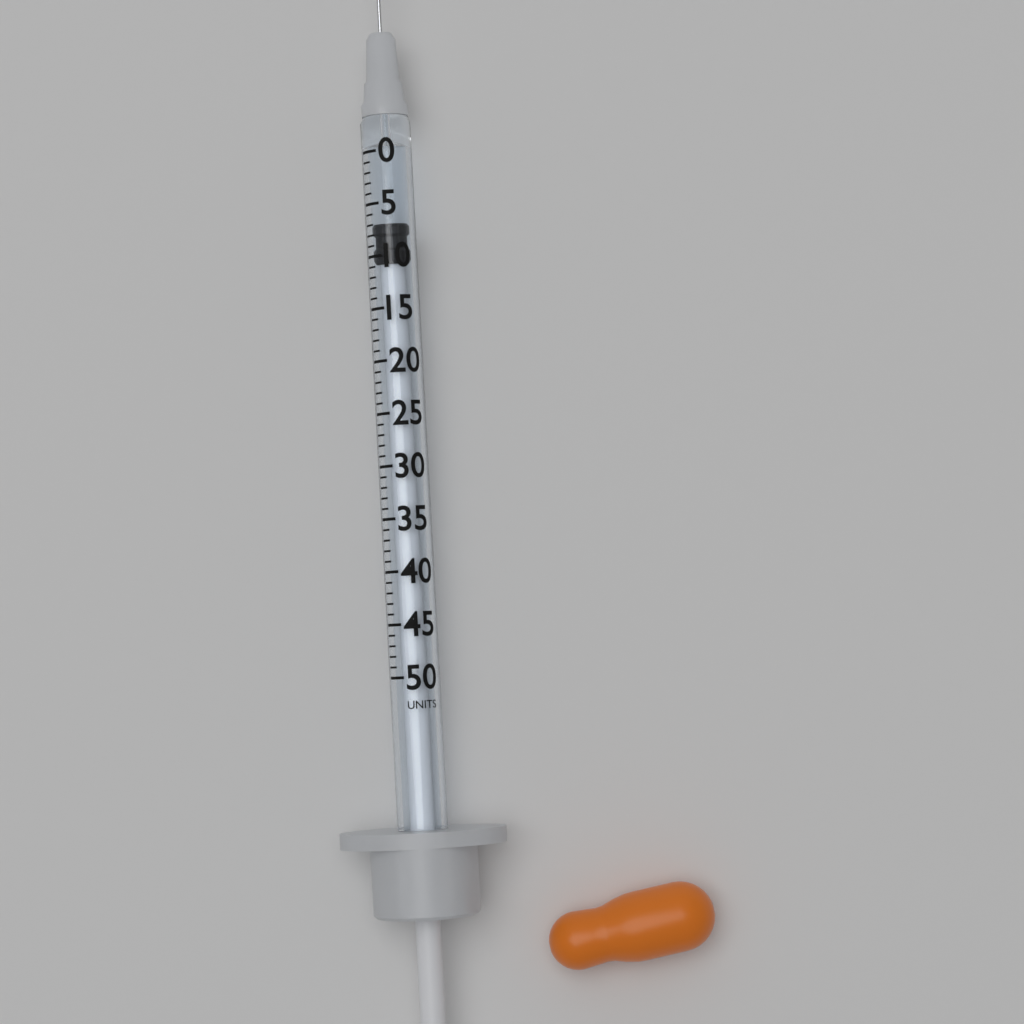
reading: 7 units
